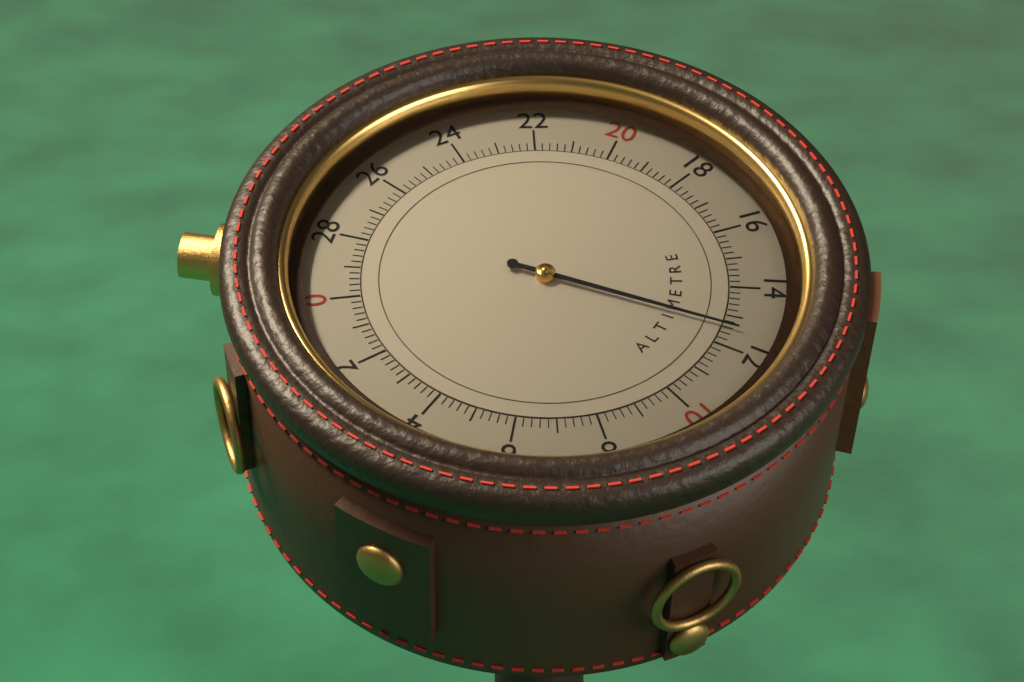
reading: 12.6 (no unit)
